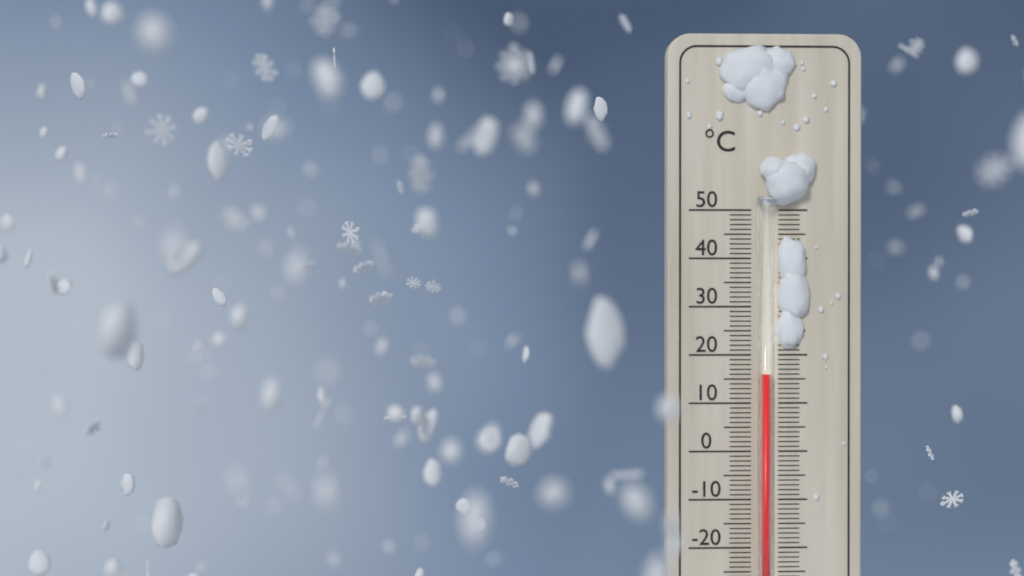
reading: 16 °C
